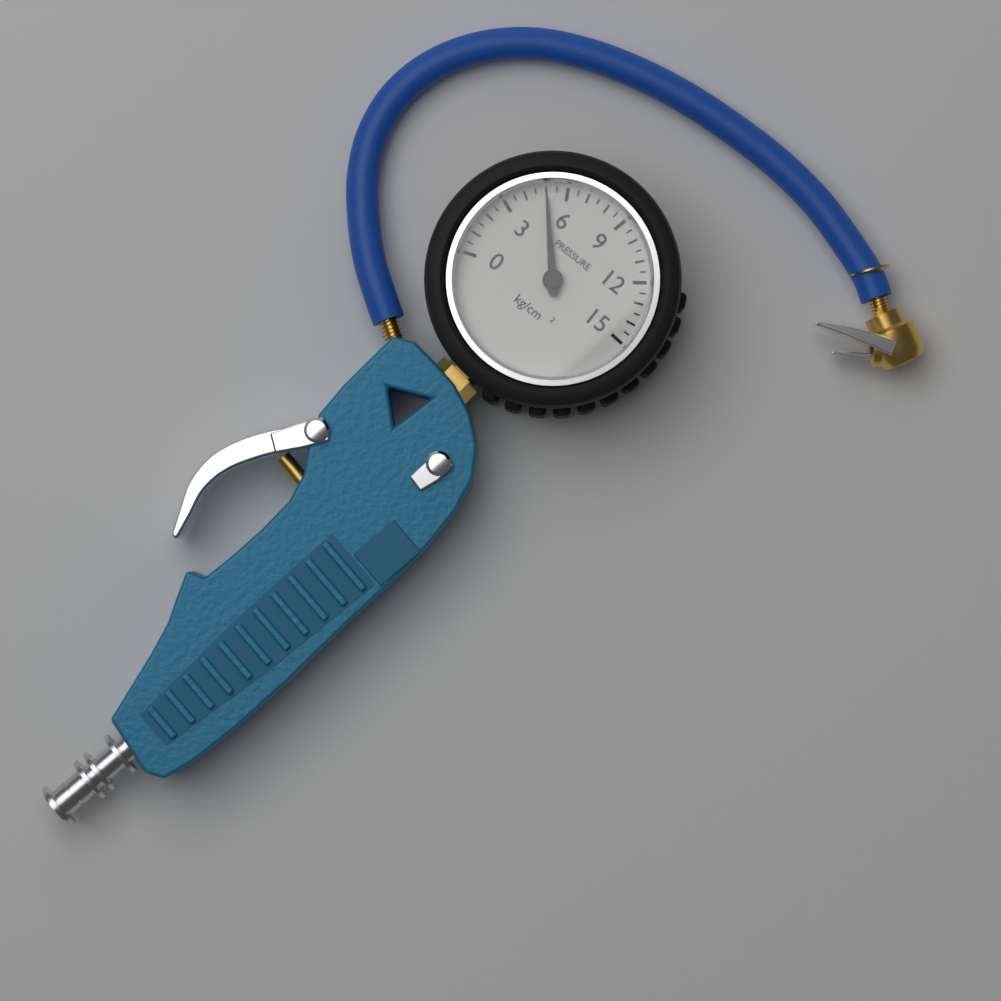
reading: 5.0 kg/cm²
